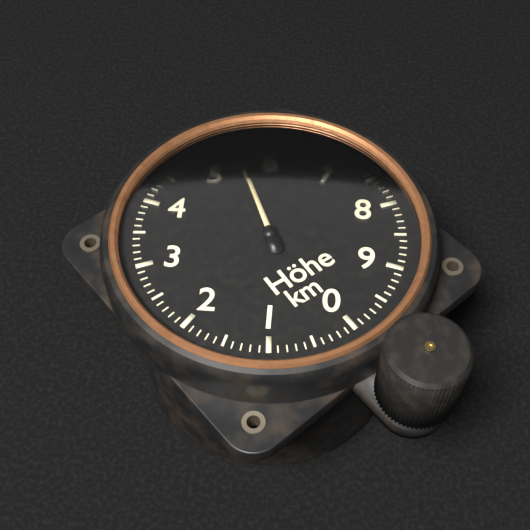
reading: 5.5 km
